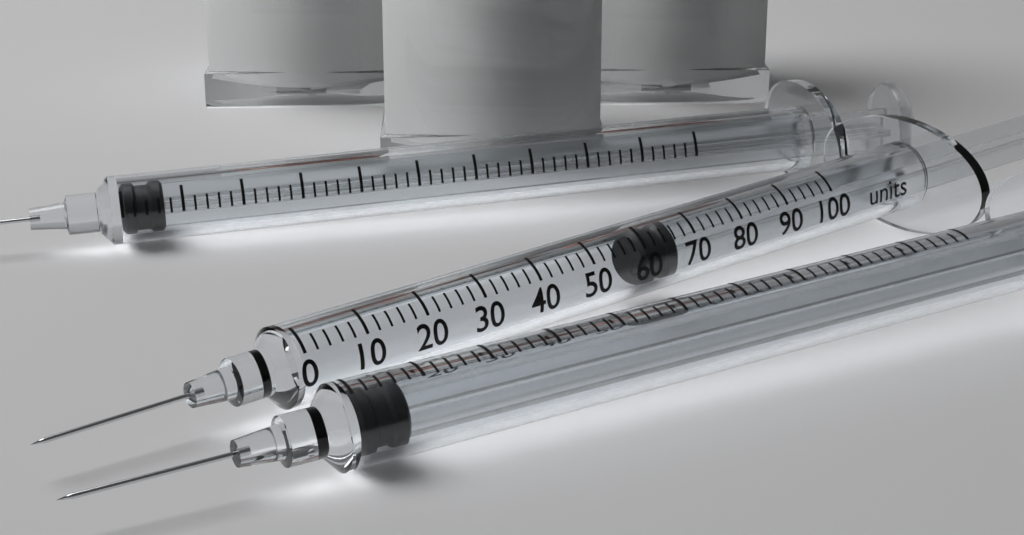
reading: 60 units
